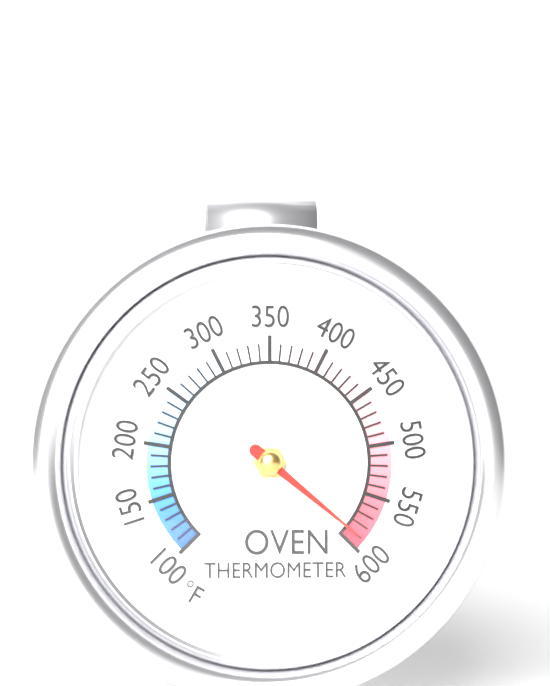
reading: 590 °F
